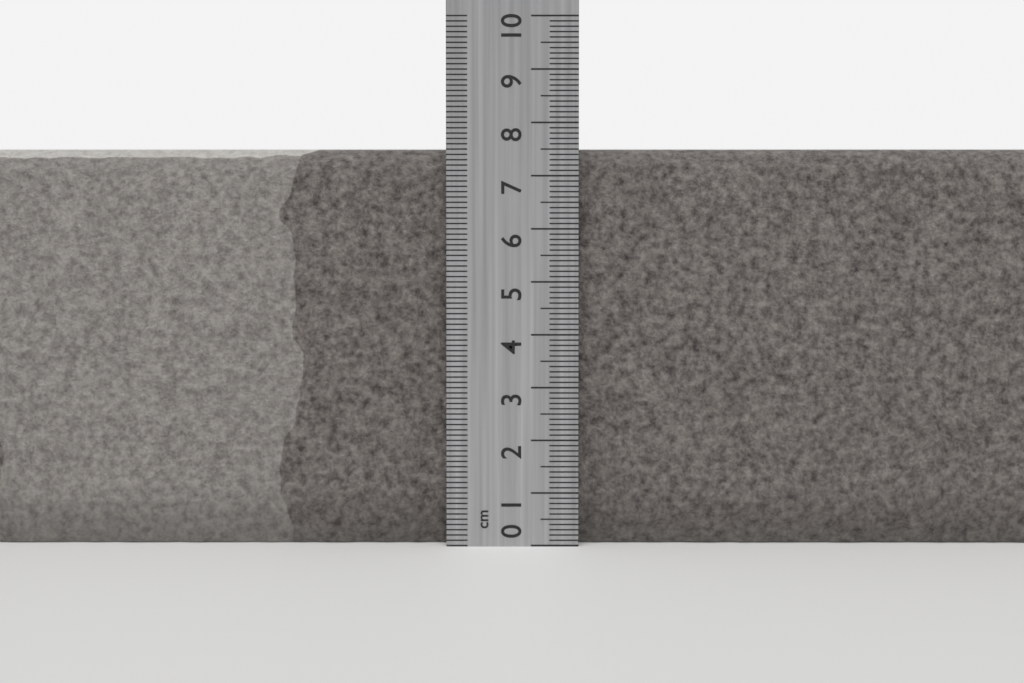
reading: 7.5 cm
